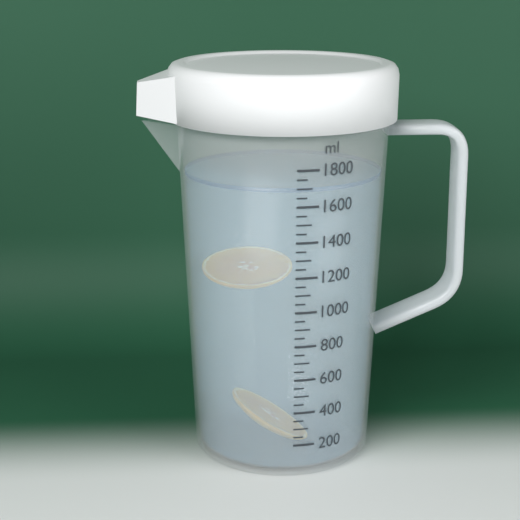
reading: 1700 ml
